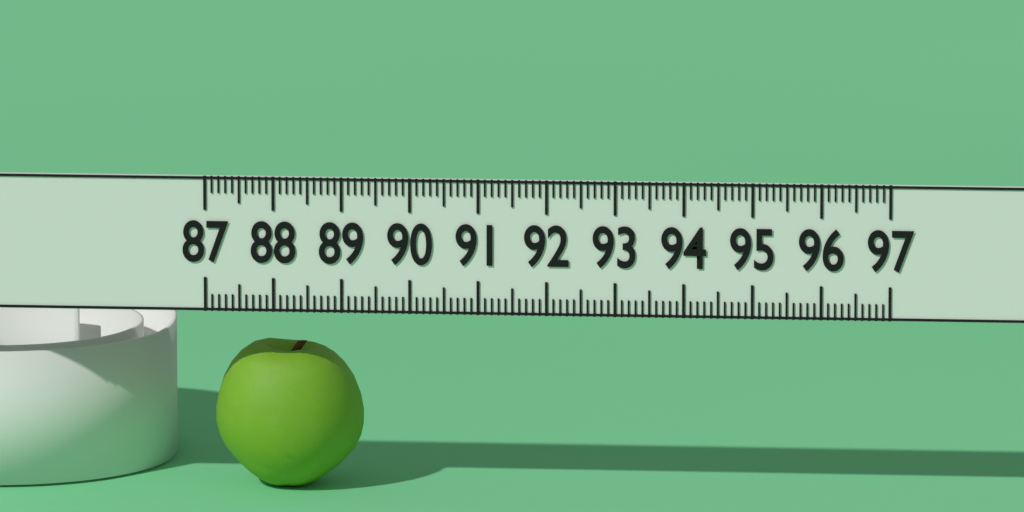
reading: 89.2 (no unit)
